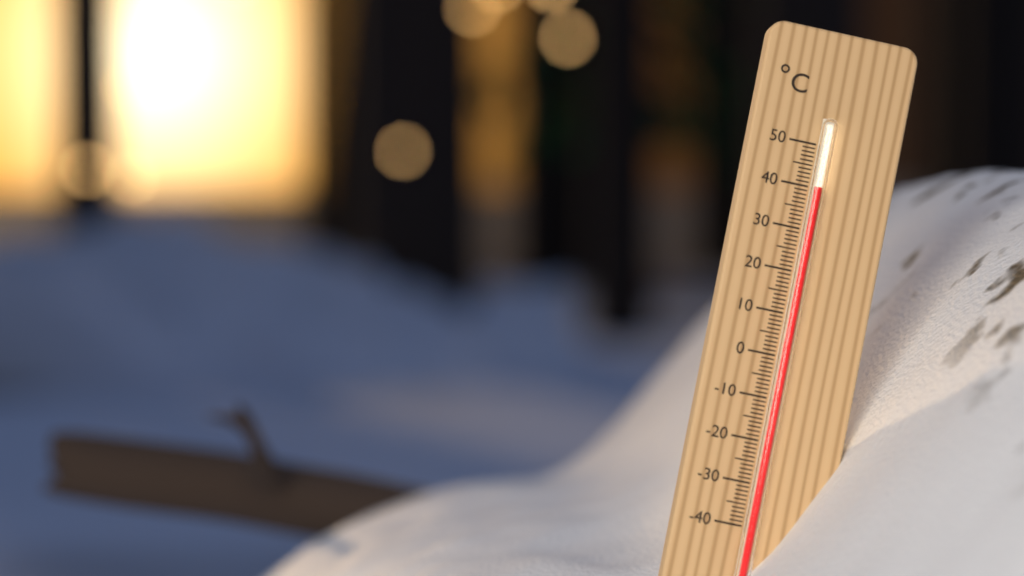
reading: 40 °C
